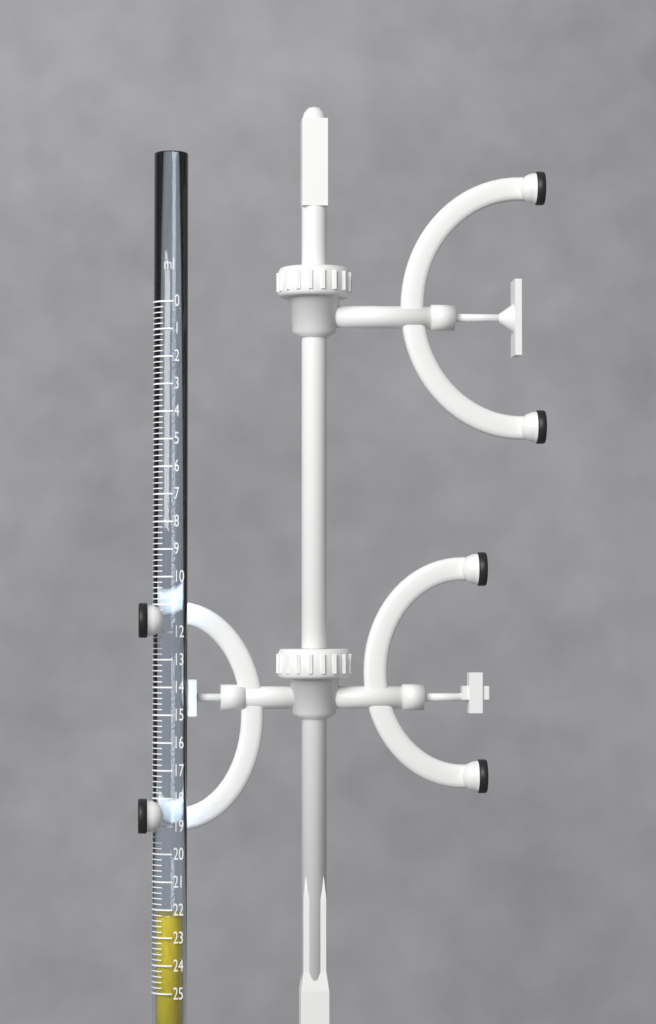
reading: 22.2 ml
